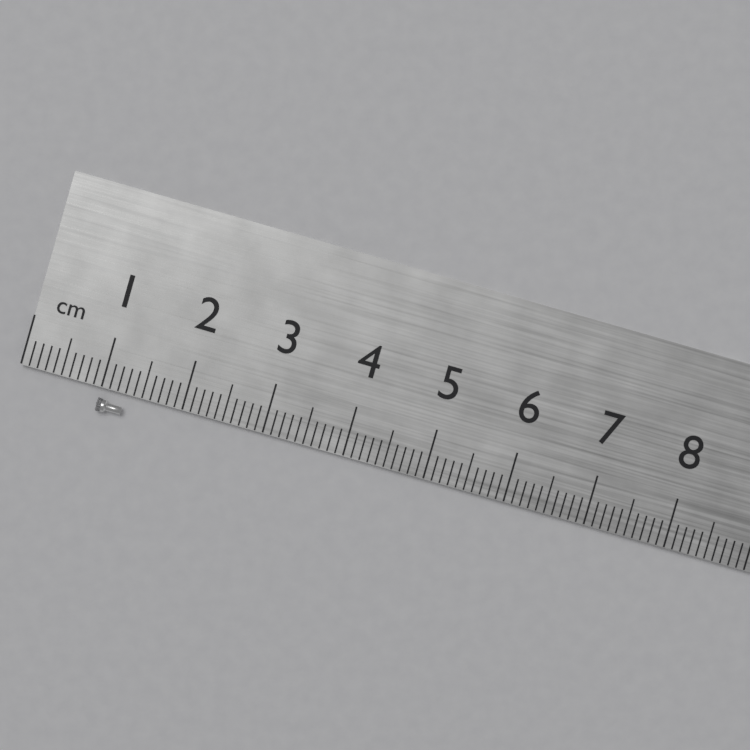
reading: 1.3 cm
